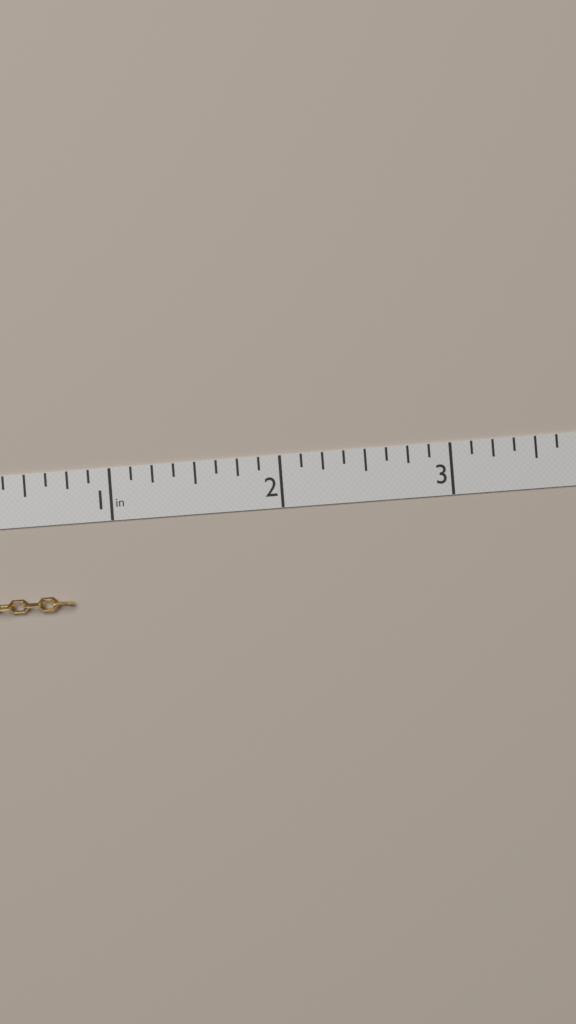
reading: 0.750 in
